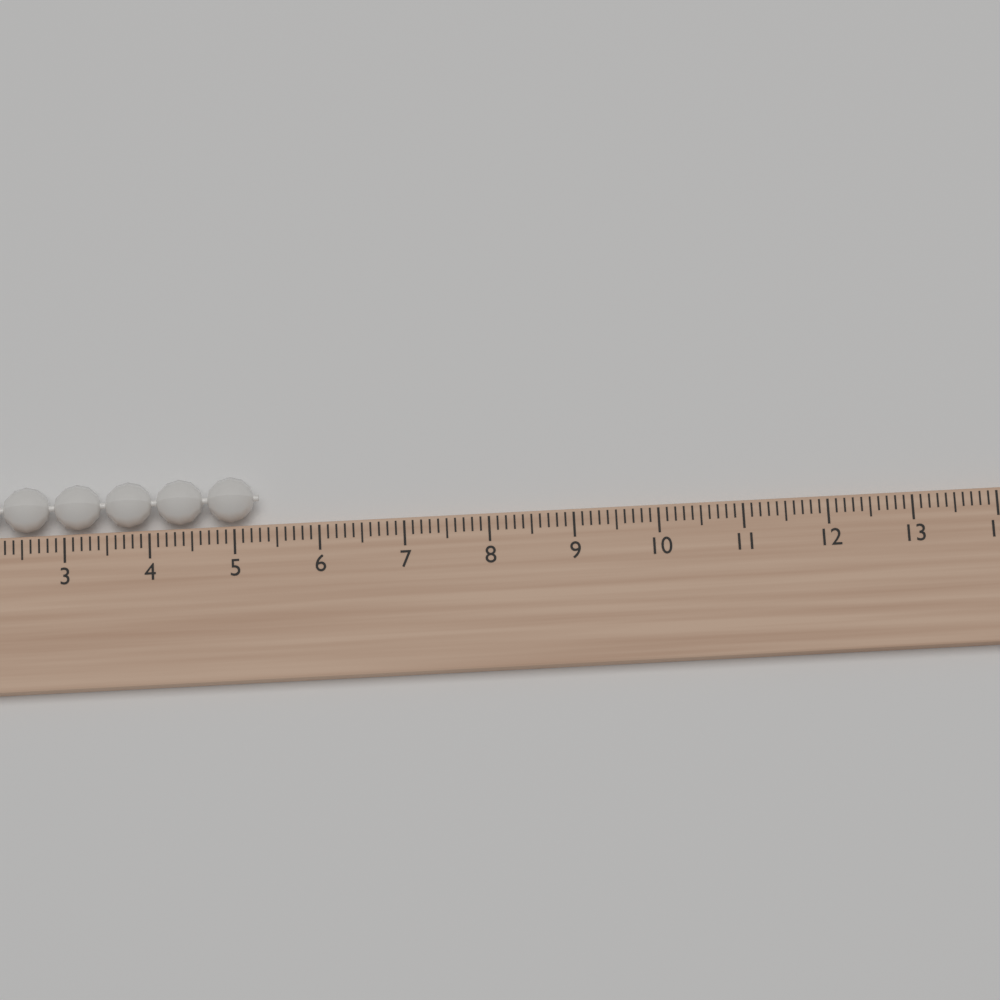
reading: 5.3 (no unit)
